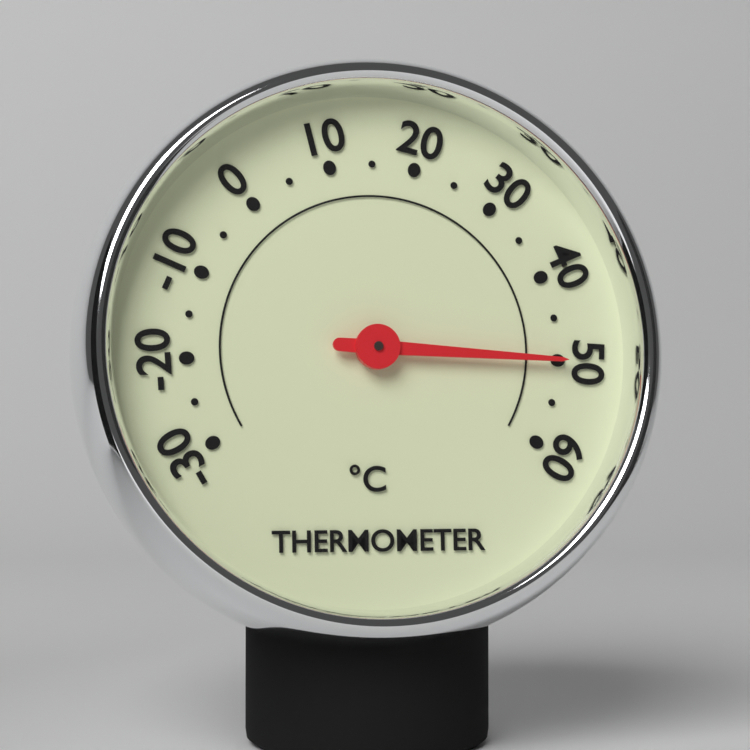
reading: 50 °C
